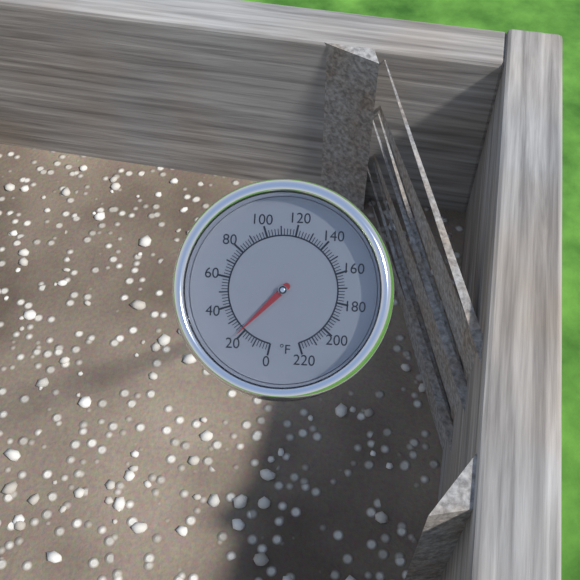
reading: 22 °F
